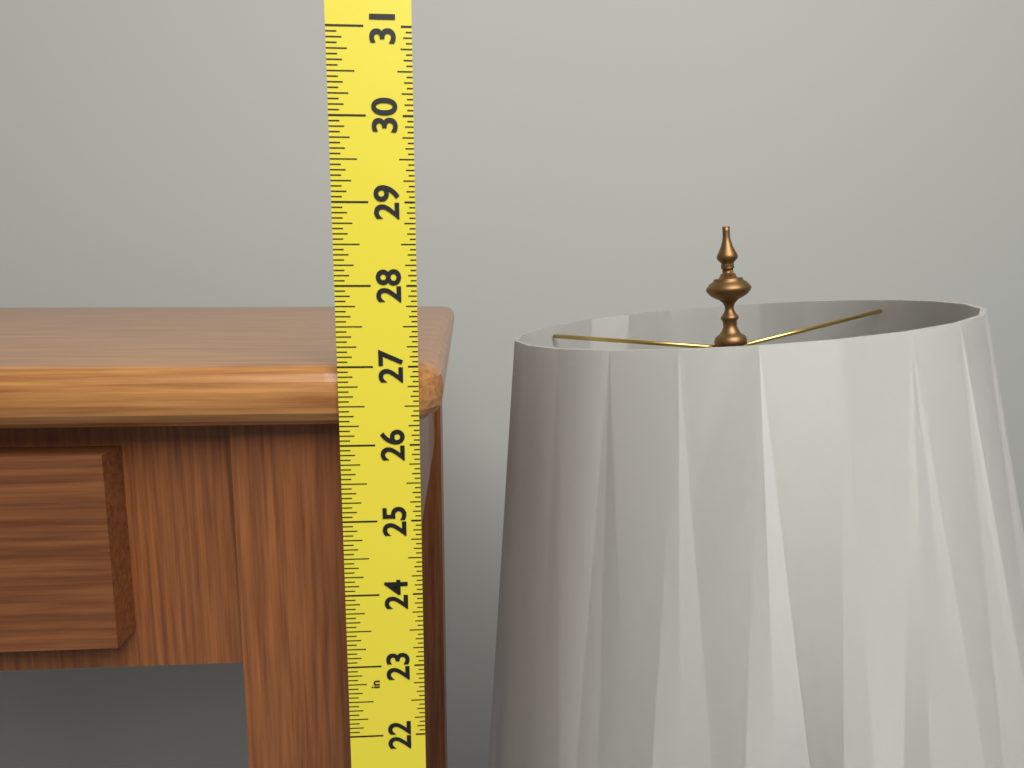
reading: 27.0000 in
